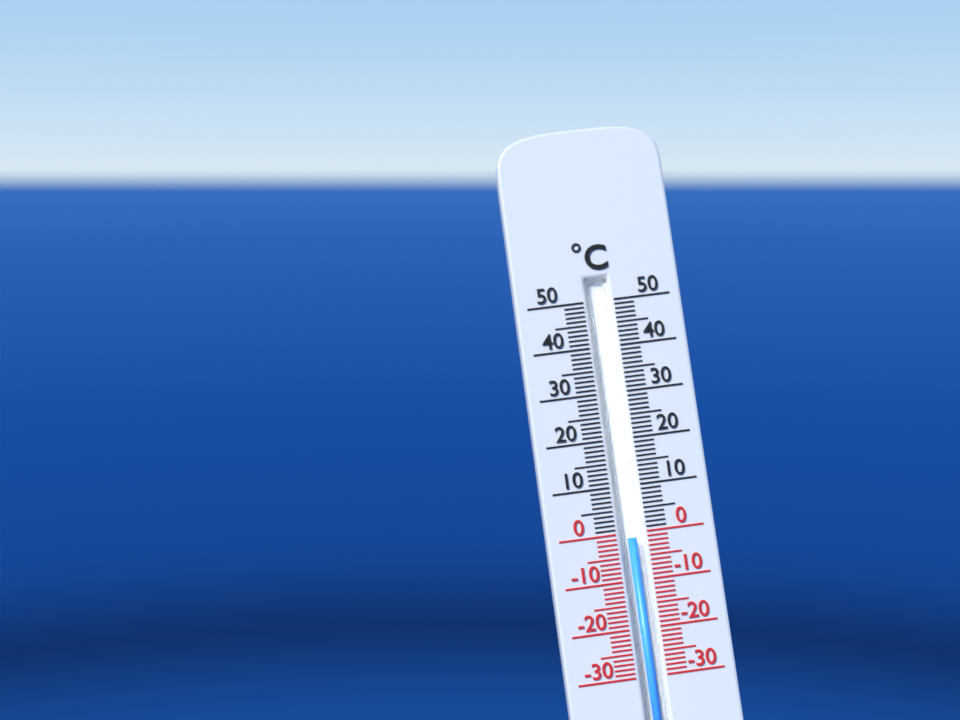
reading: -1 °C
